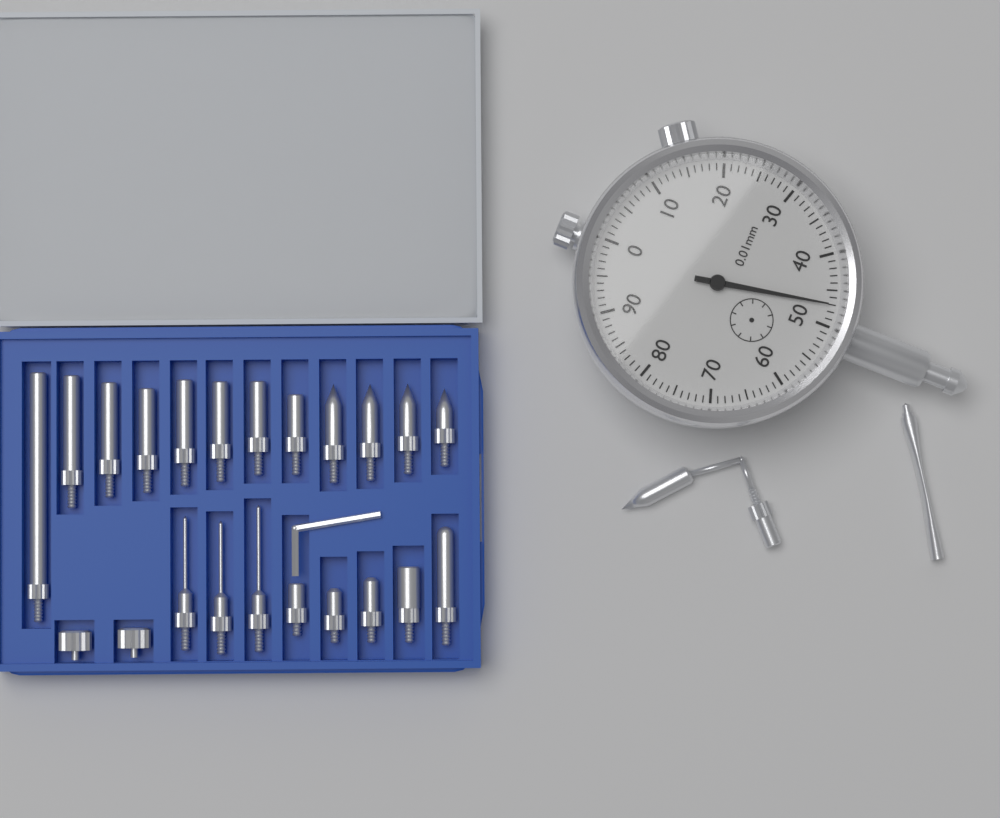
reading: 0.47 mm
